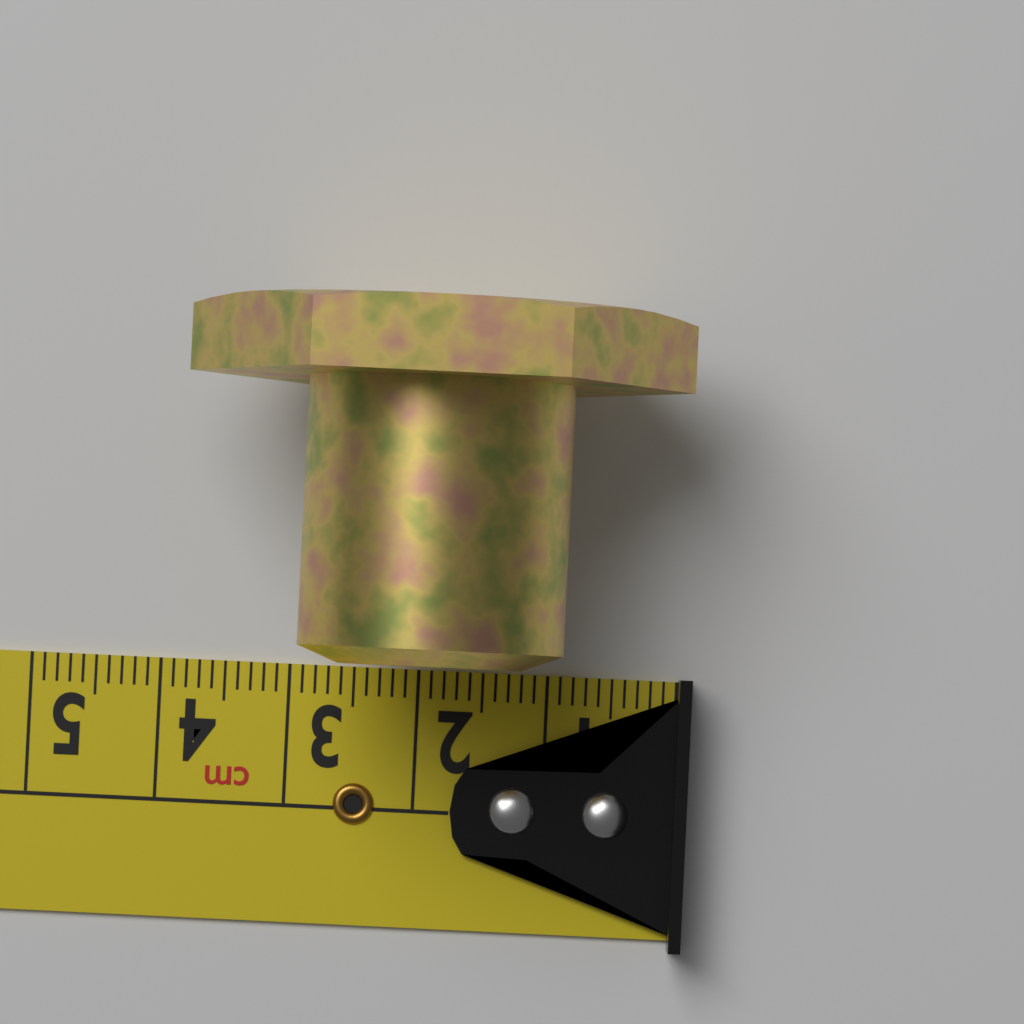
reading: 3.8 cm
